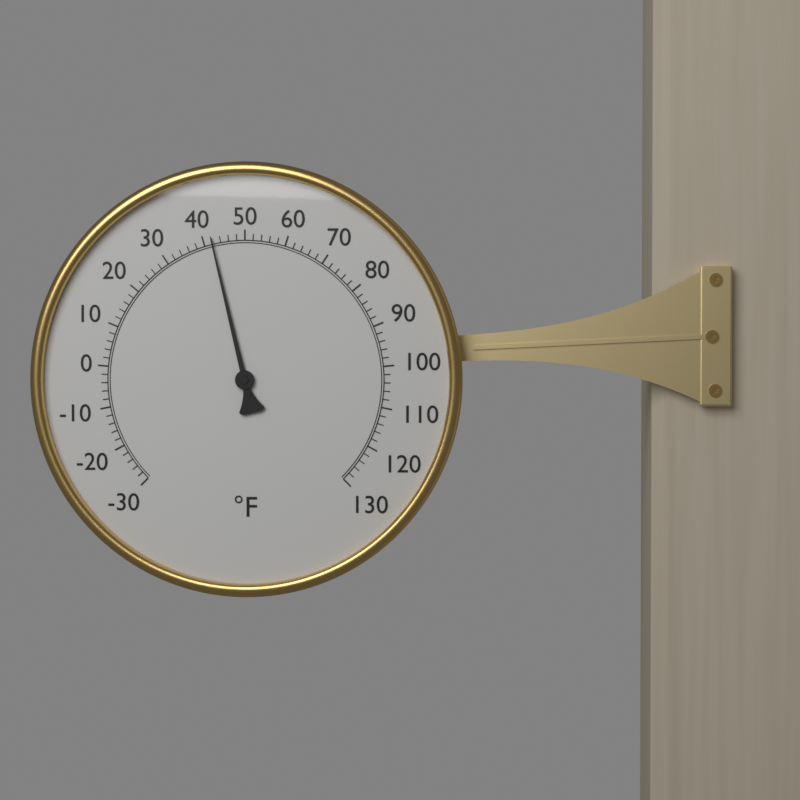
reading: 42 °F
